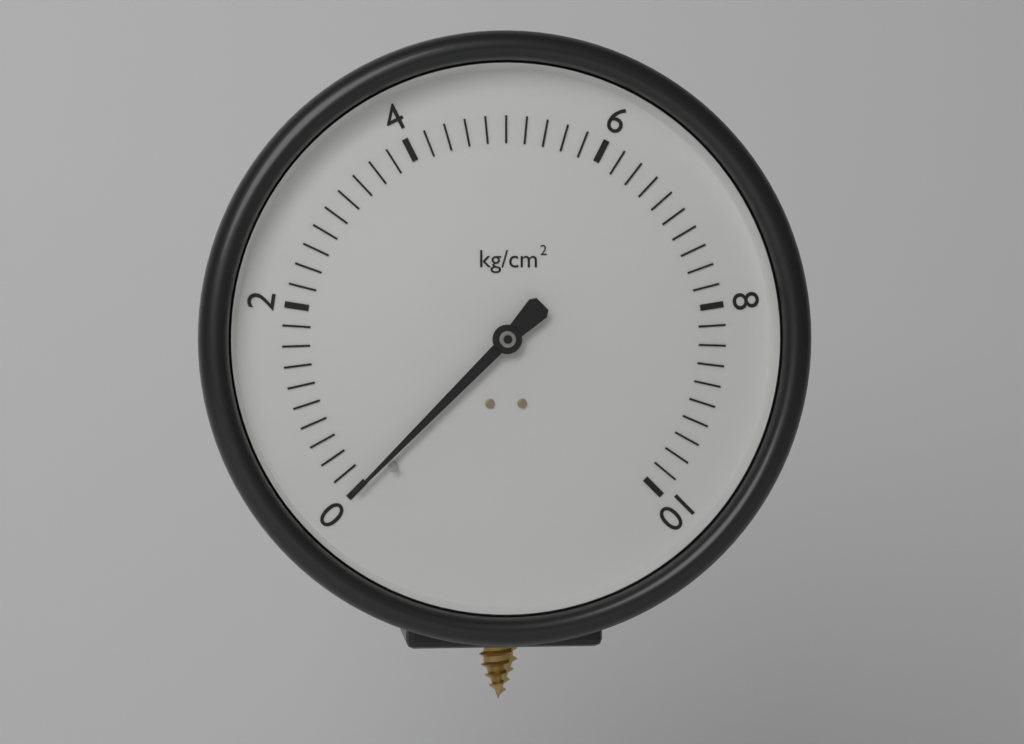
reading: 0.0 kg/cm²
